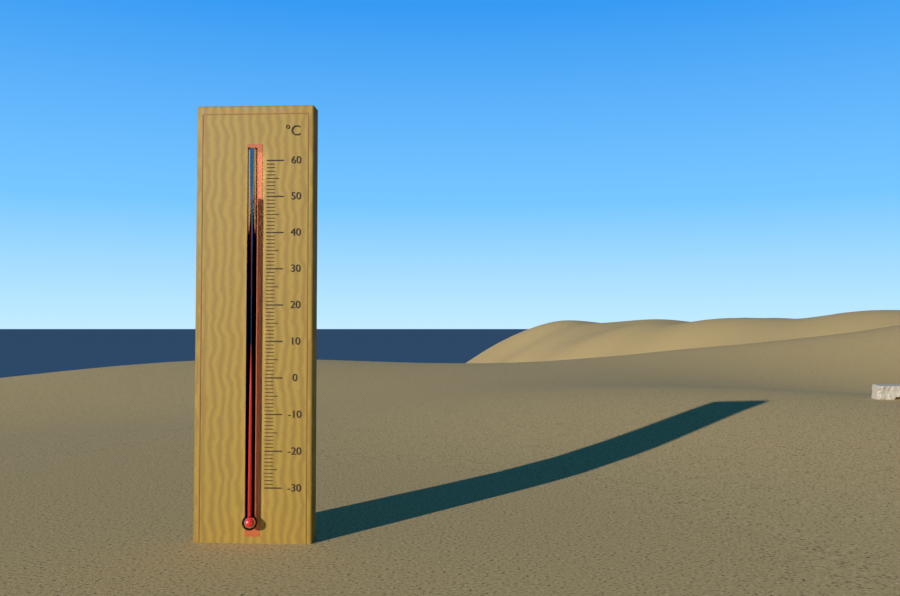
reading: 50 °C
